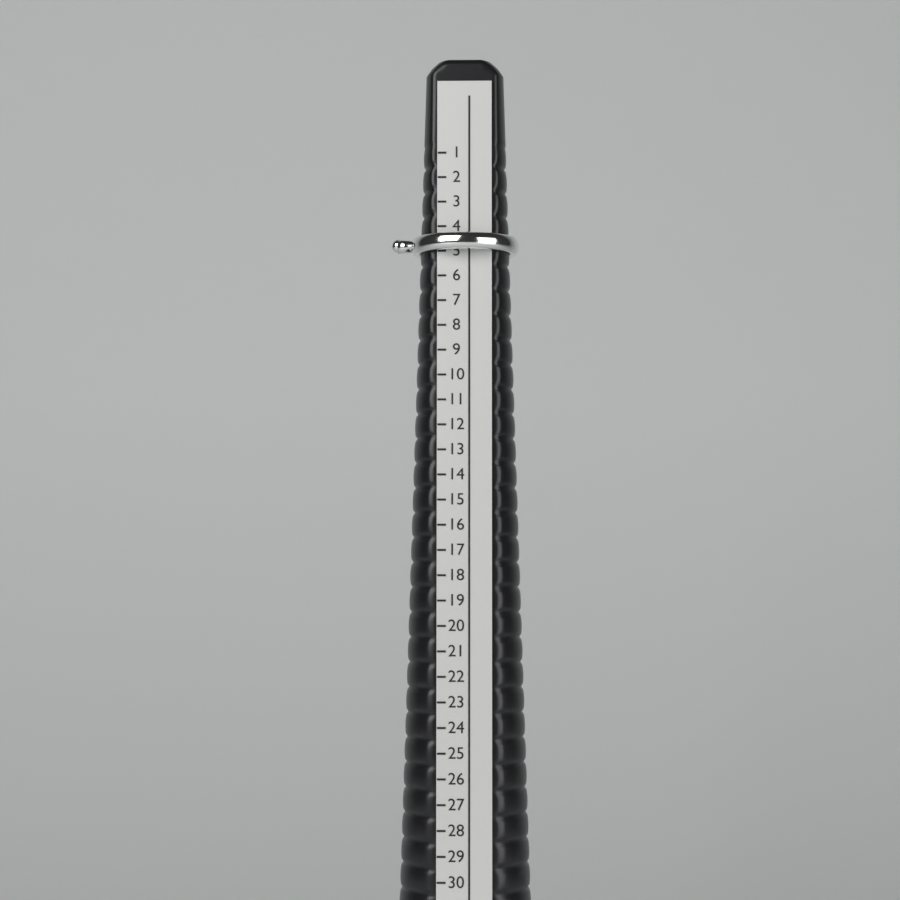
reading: 5 (no unit)
